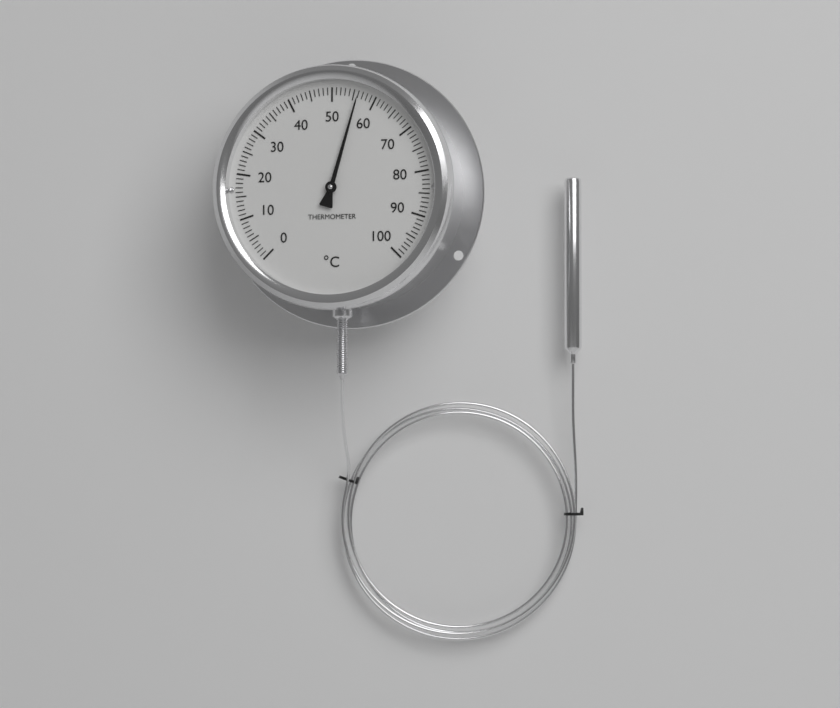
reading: 56 °C
